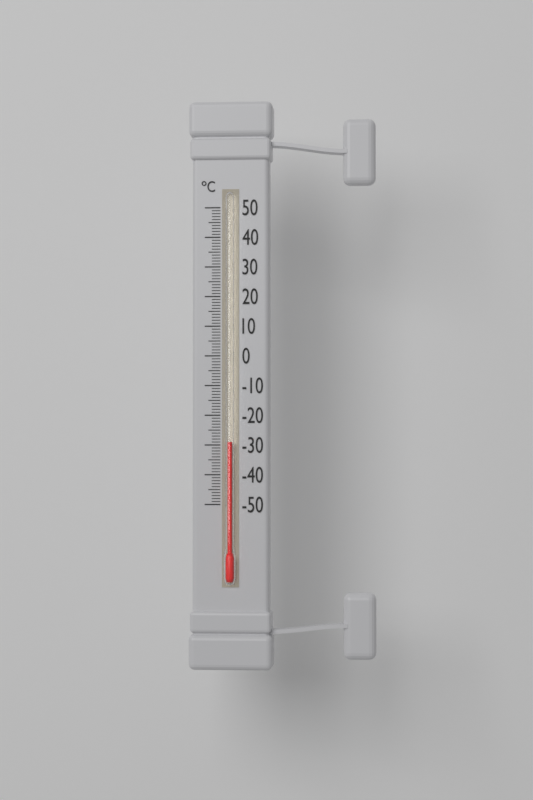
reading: -29 °C
